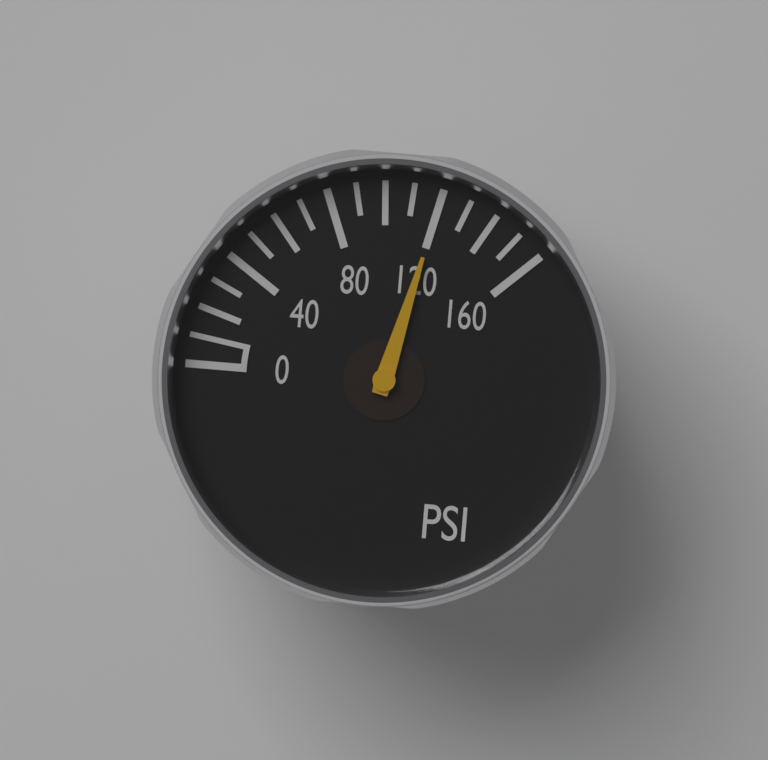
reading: 120 psi
